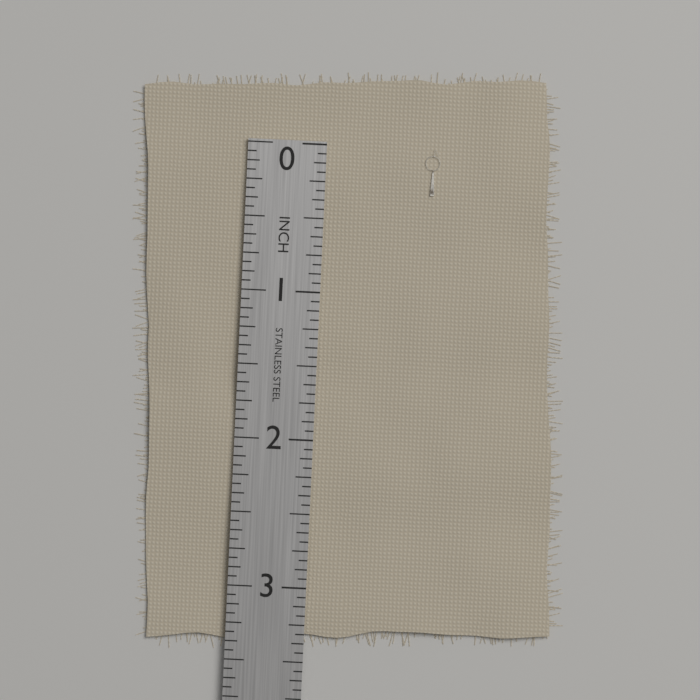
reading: 0.3125 in
